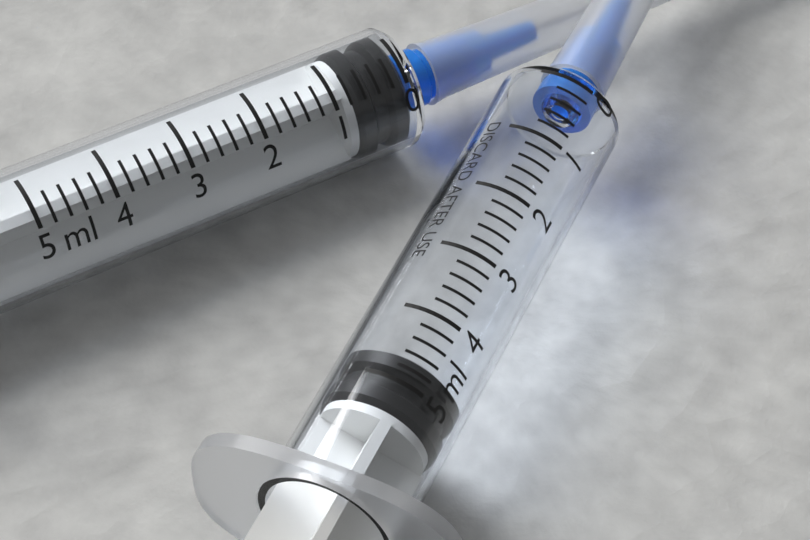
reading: 4.6 ml
